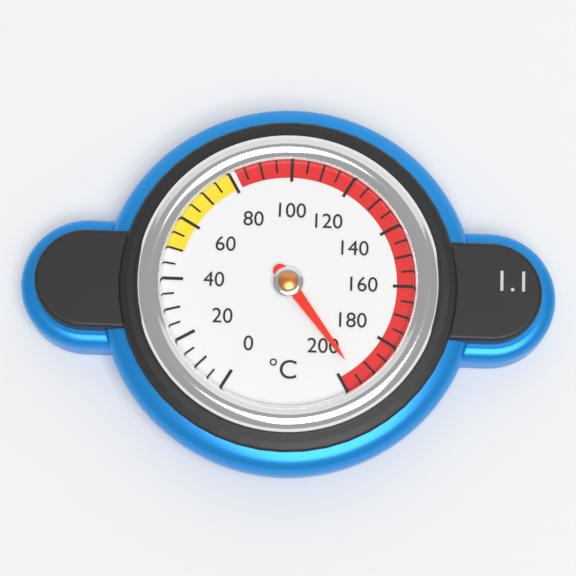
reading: 195 °C
